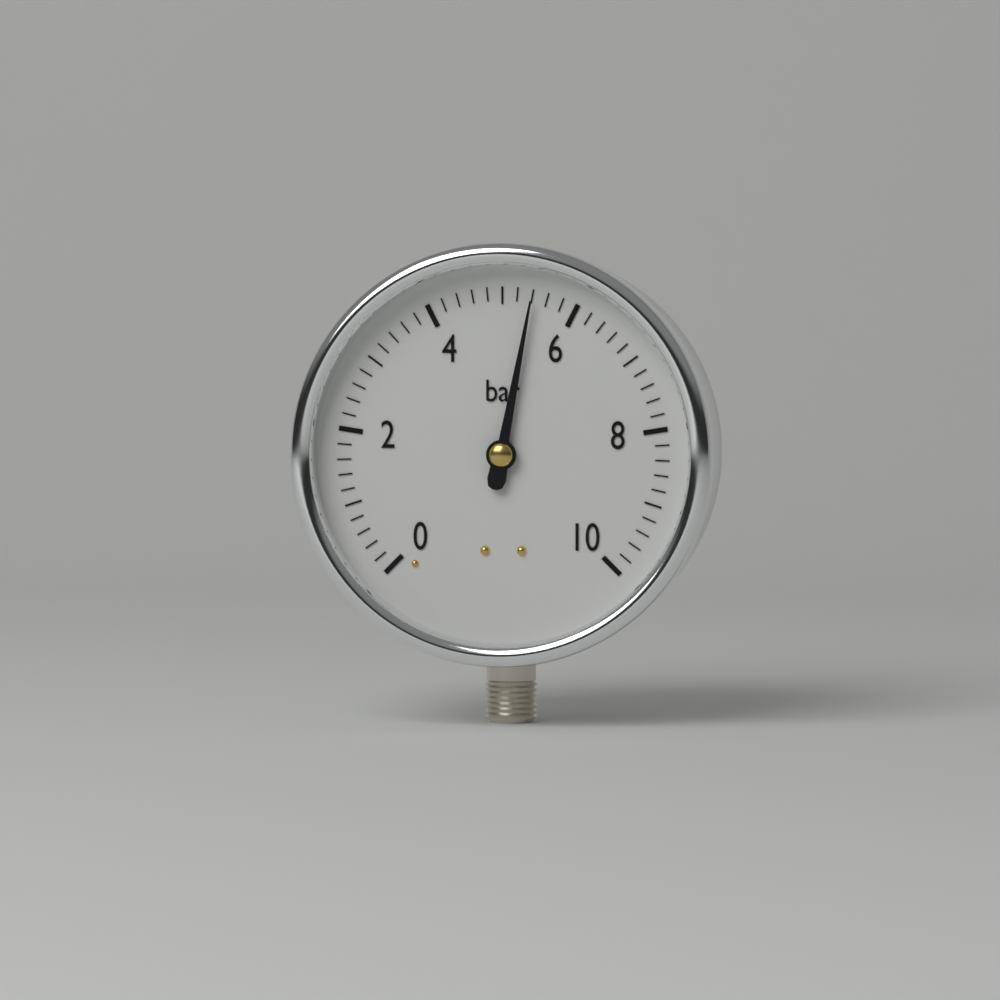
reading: 5.4 bar
